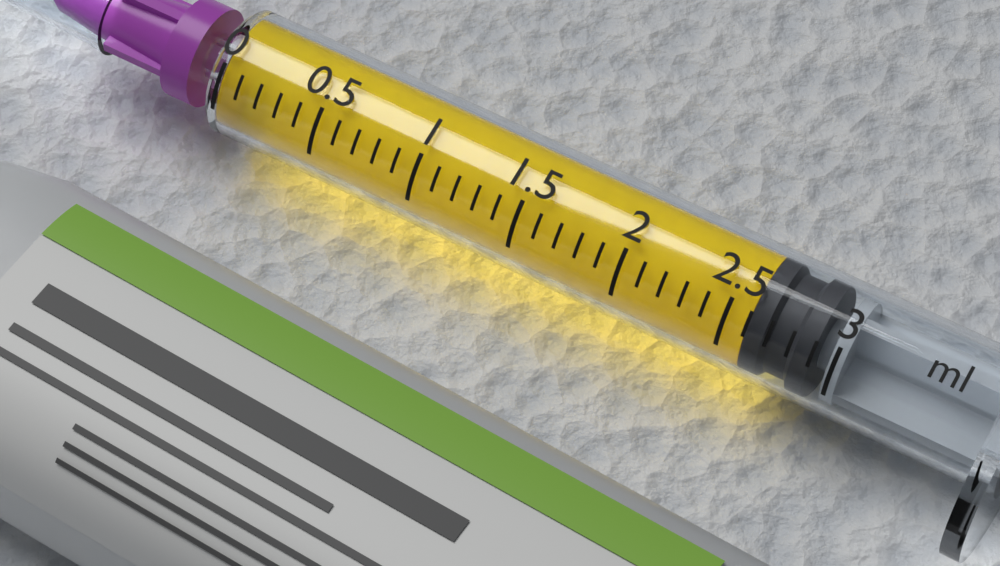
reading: 2.6 ml
